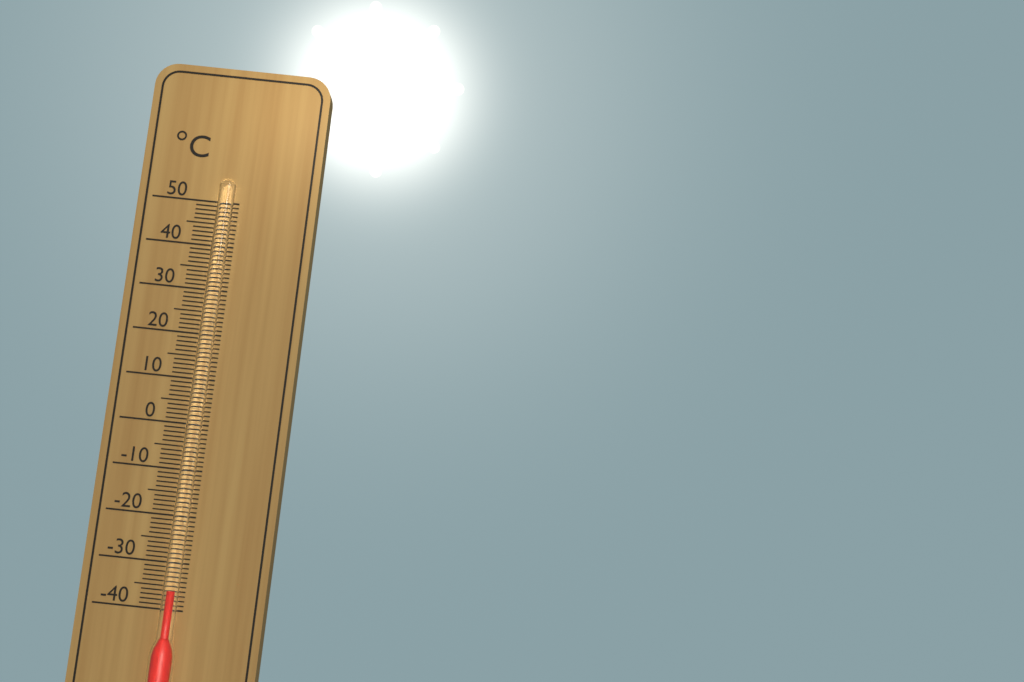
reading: -36 °C
